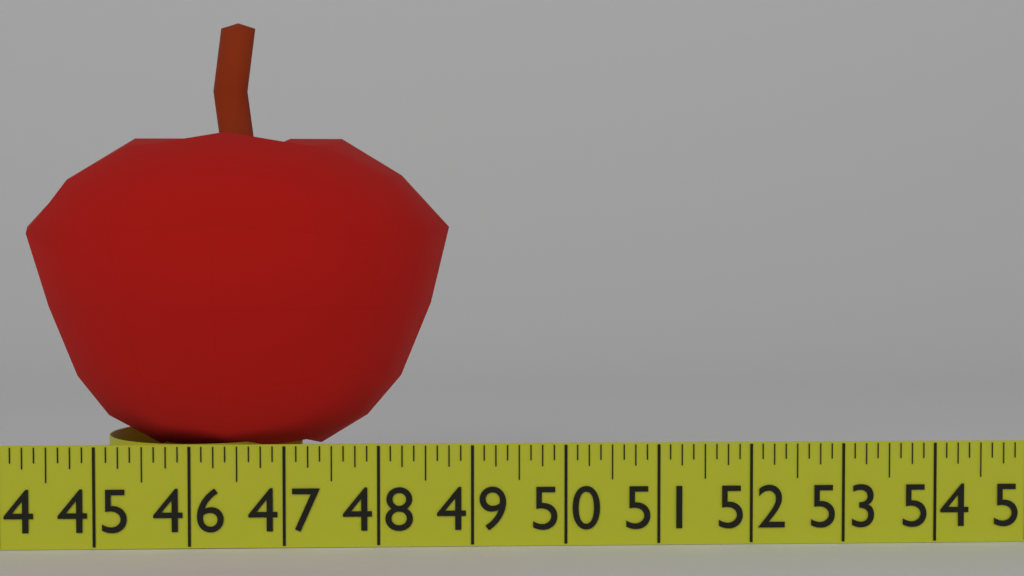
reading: 48.750 in
